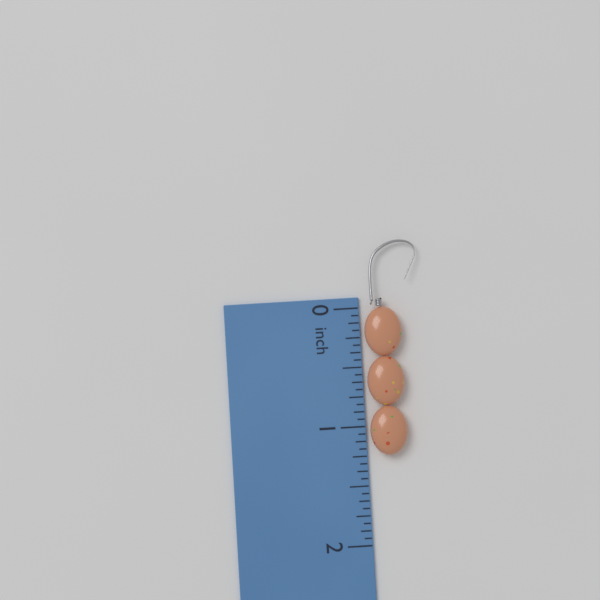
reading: 1.2500 inch
